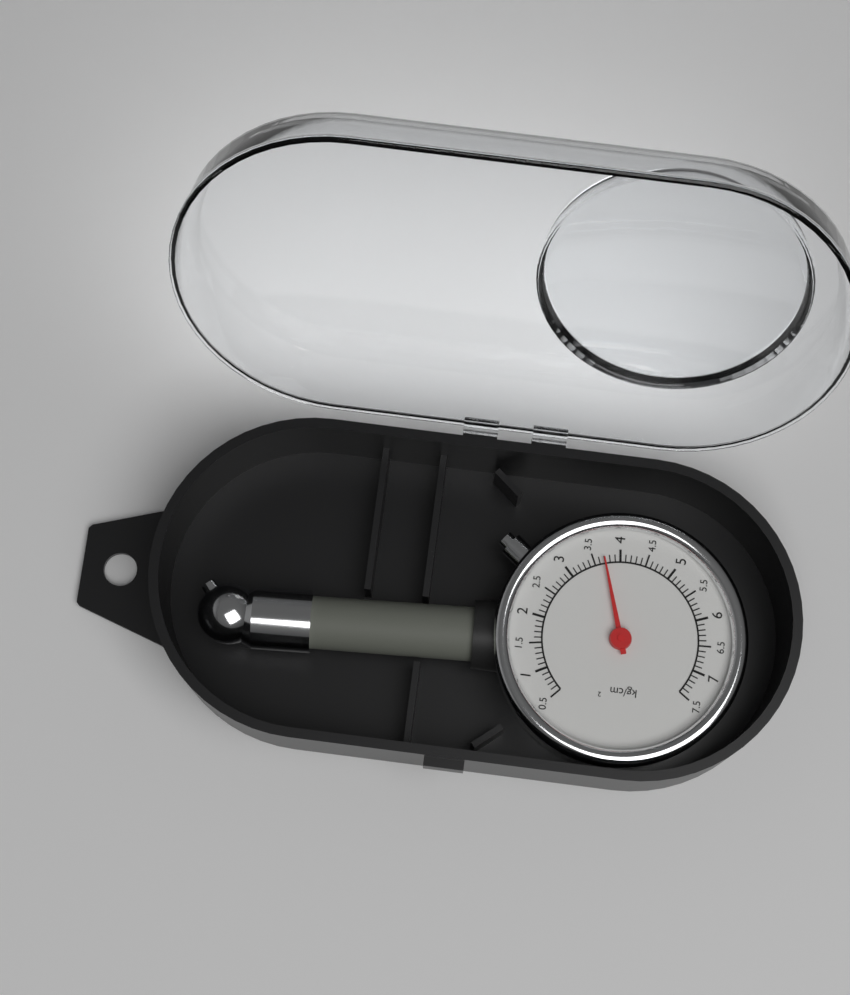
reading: 3.7 kg/cm²
